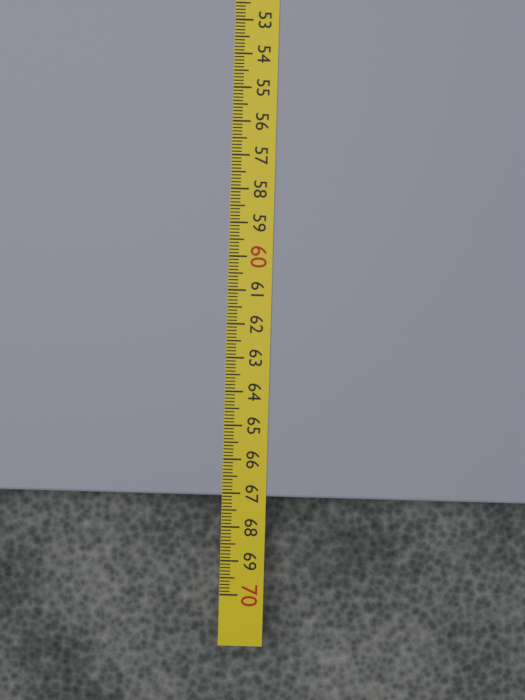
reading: 67.1 cm
